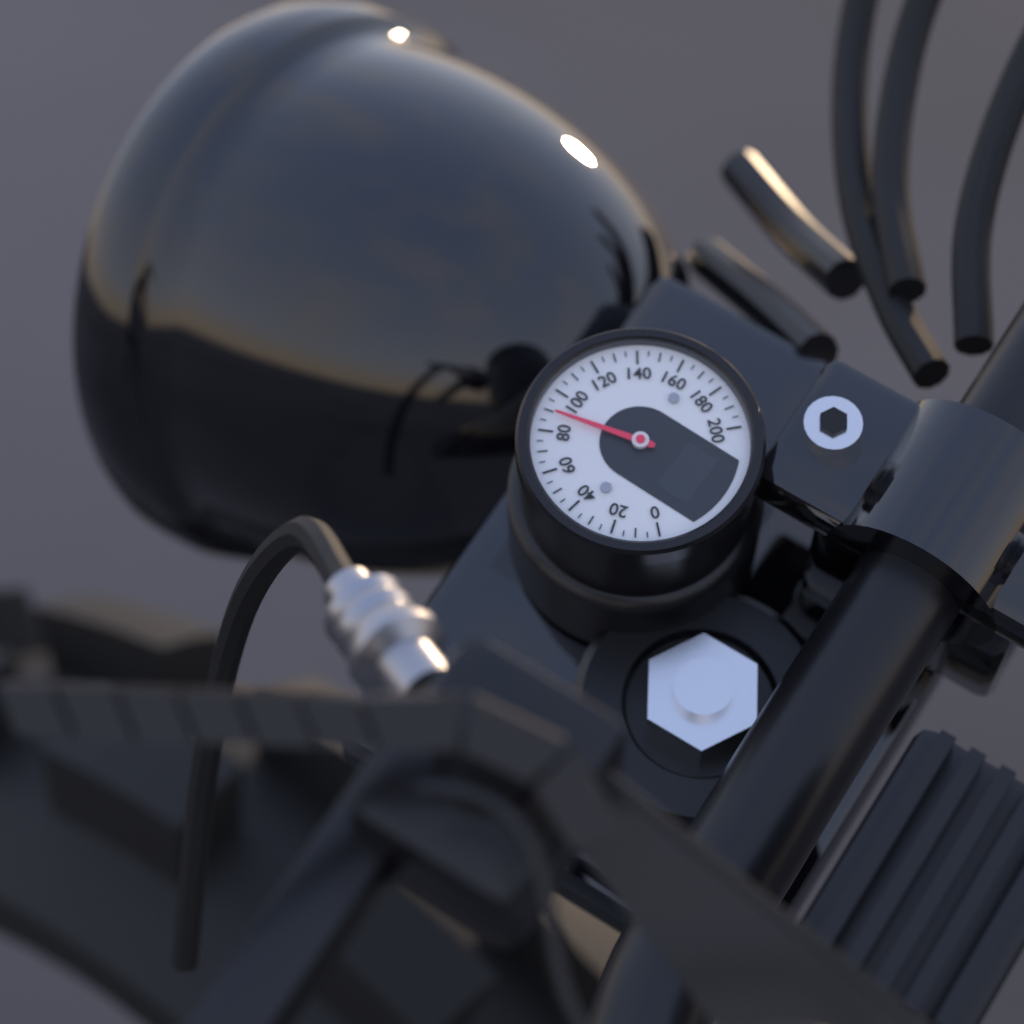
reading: 90 (no unit)
